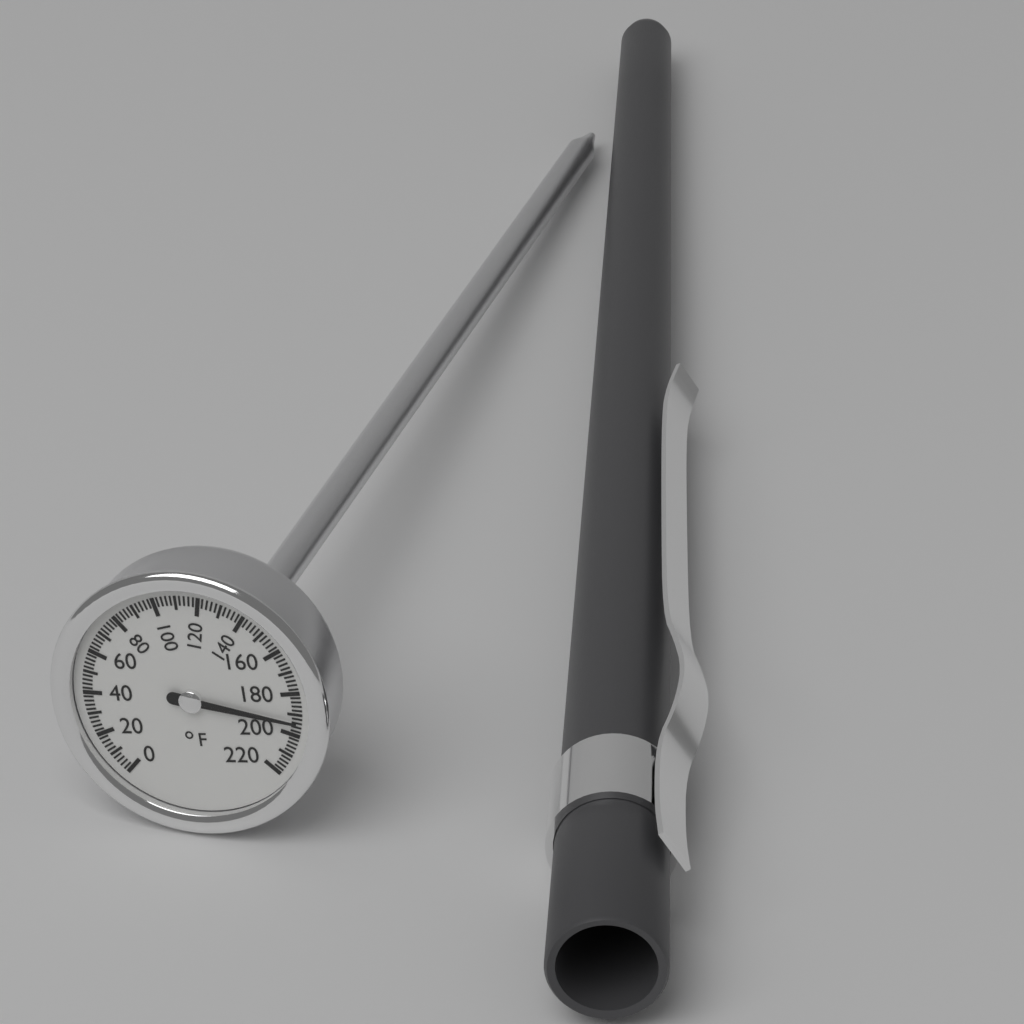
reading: 194 °F
